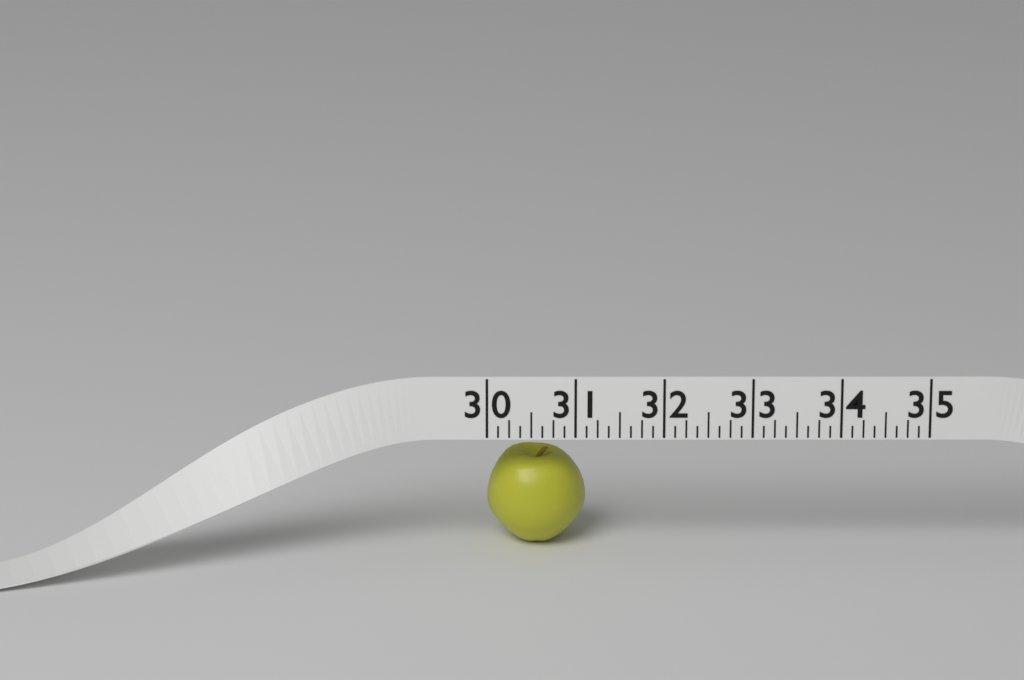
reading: 31.125 (no unit)
